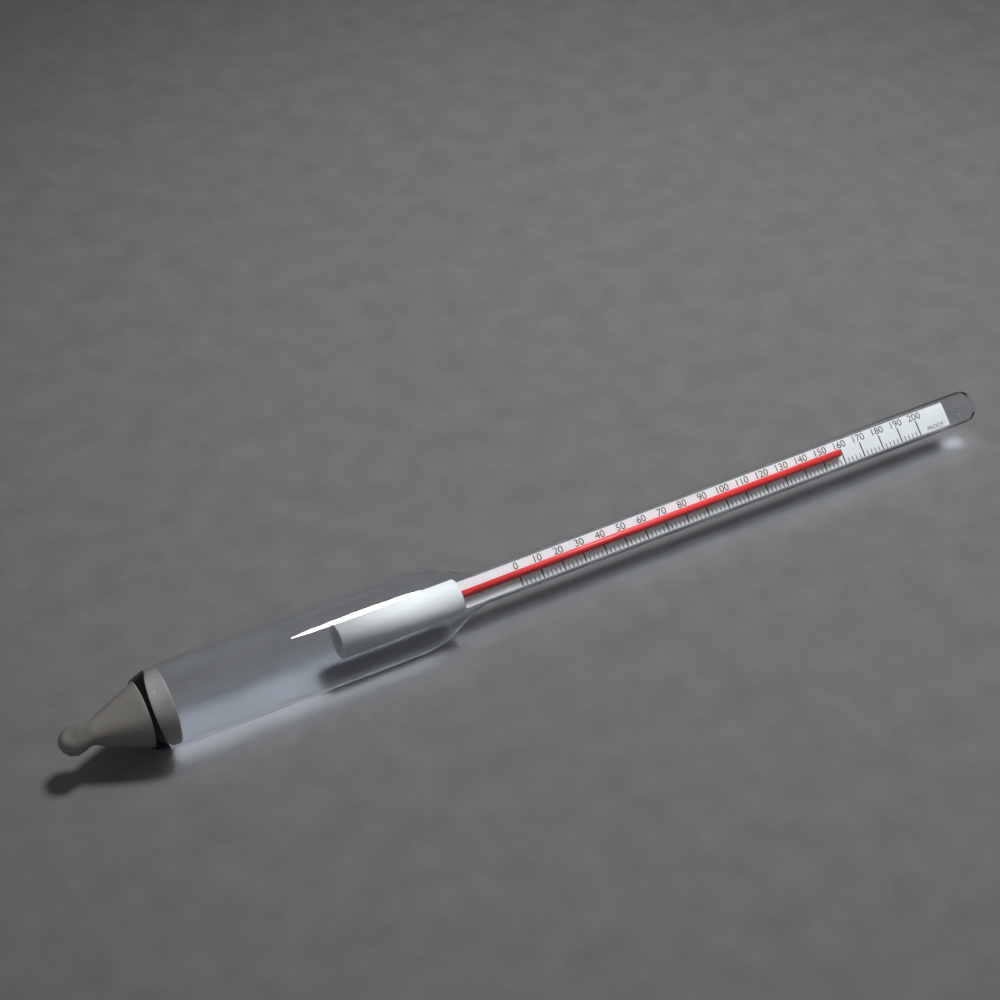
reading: 158 proof
